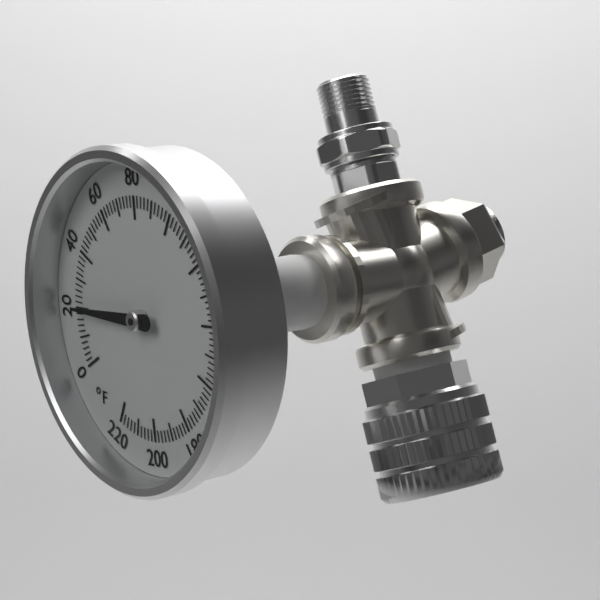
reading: 20 °F
